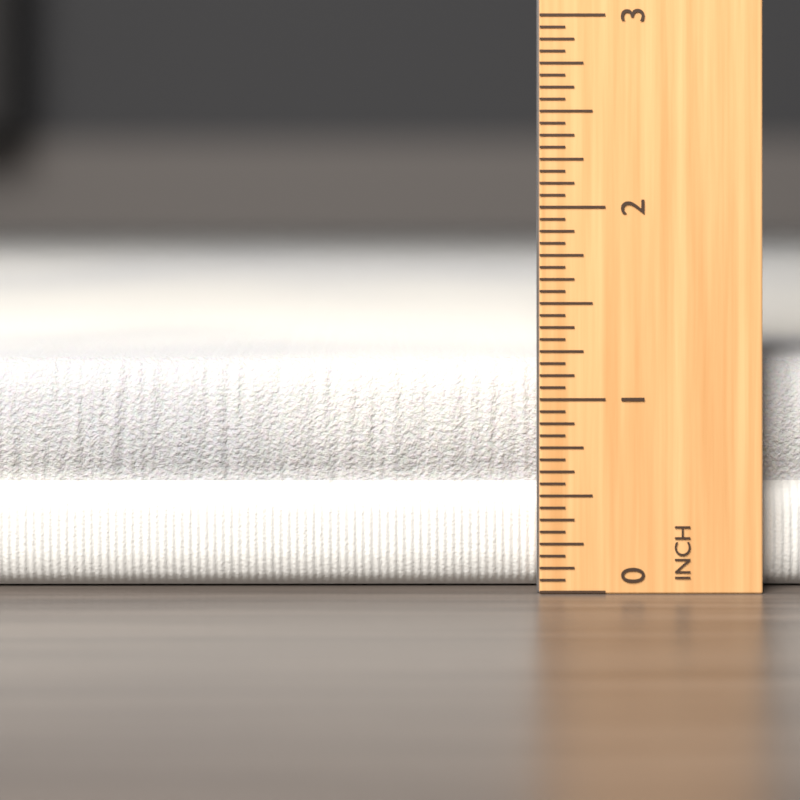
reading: 1.1875 inch
